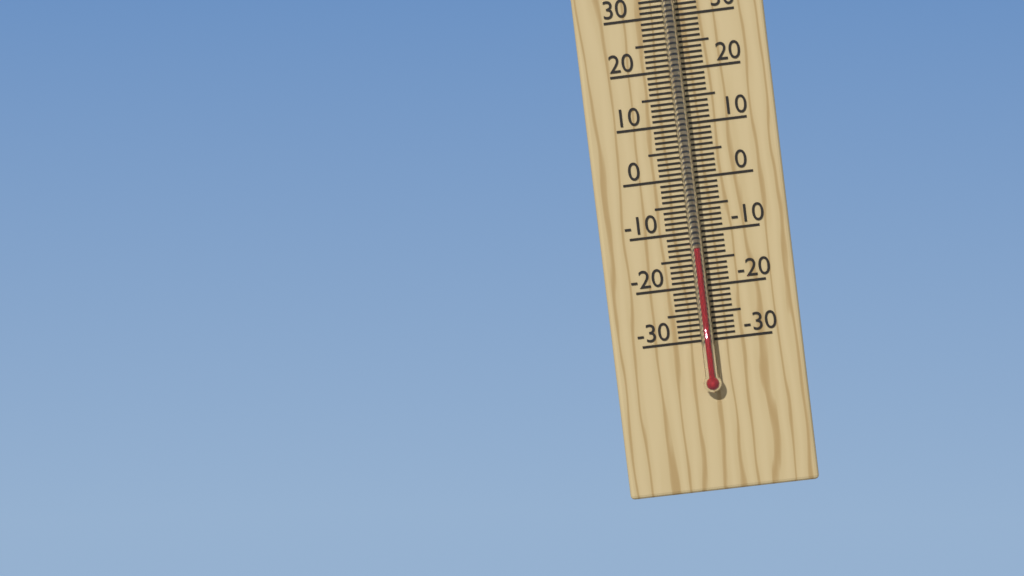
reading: -13 °C
